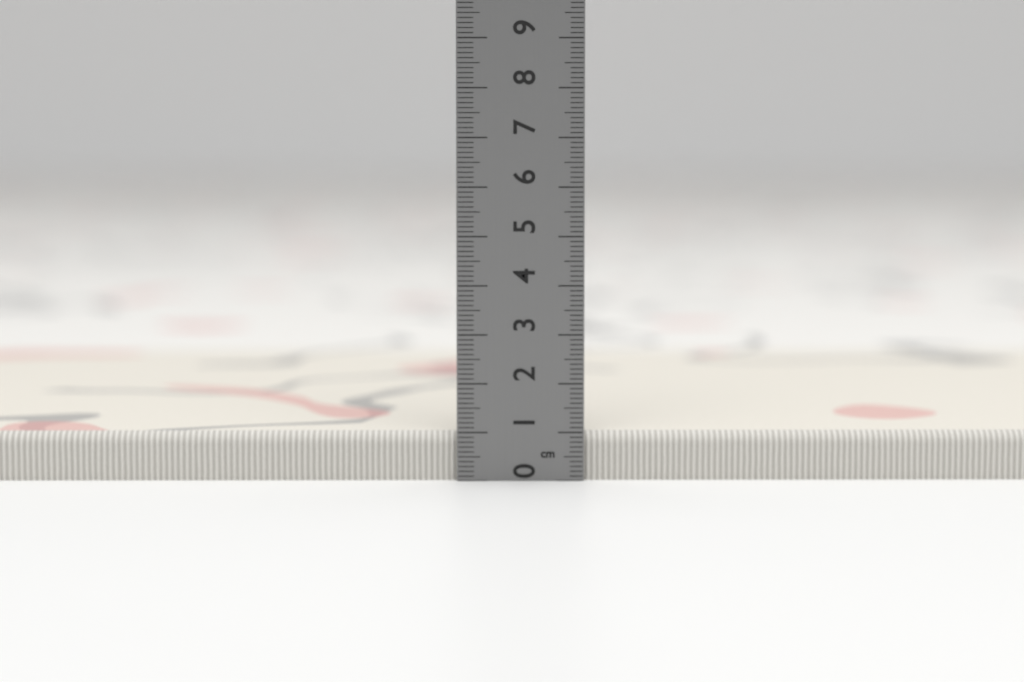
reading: 1.0 cm
